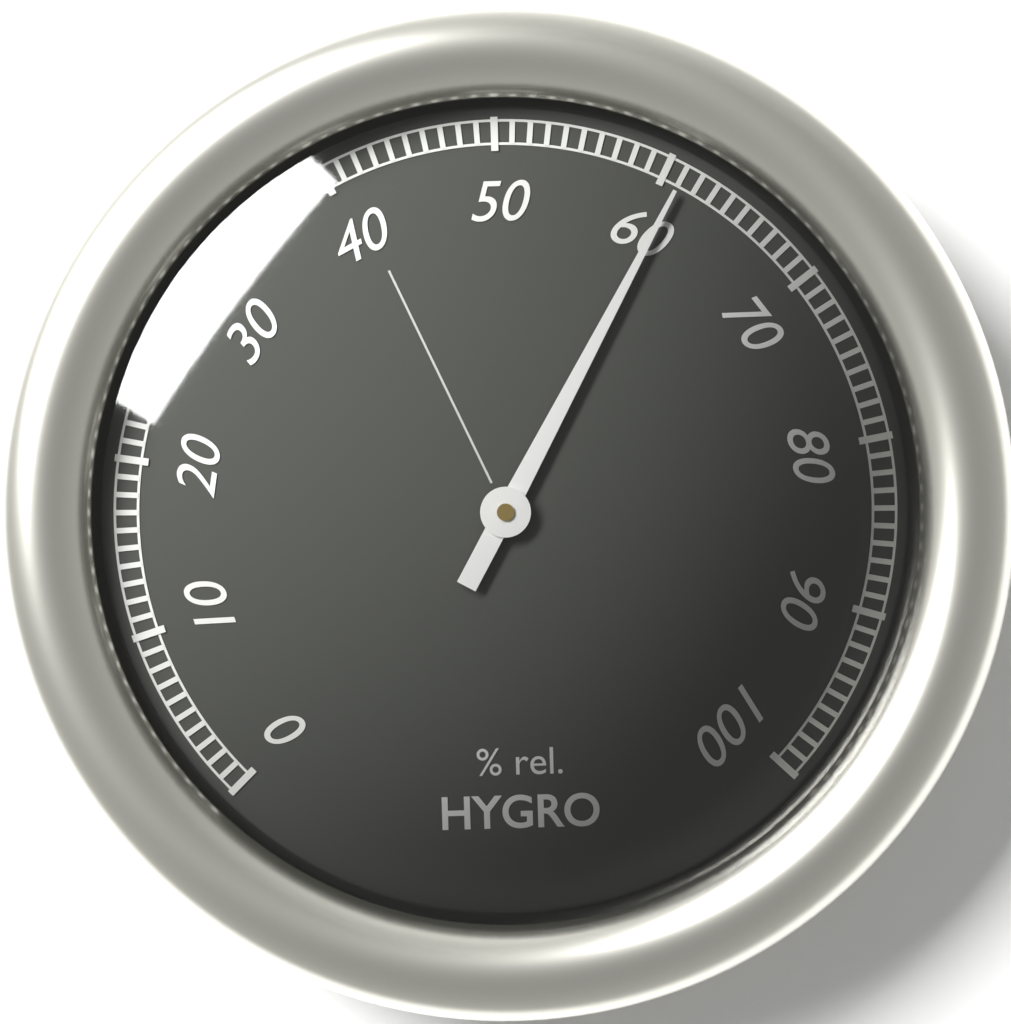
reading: 61 %
